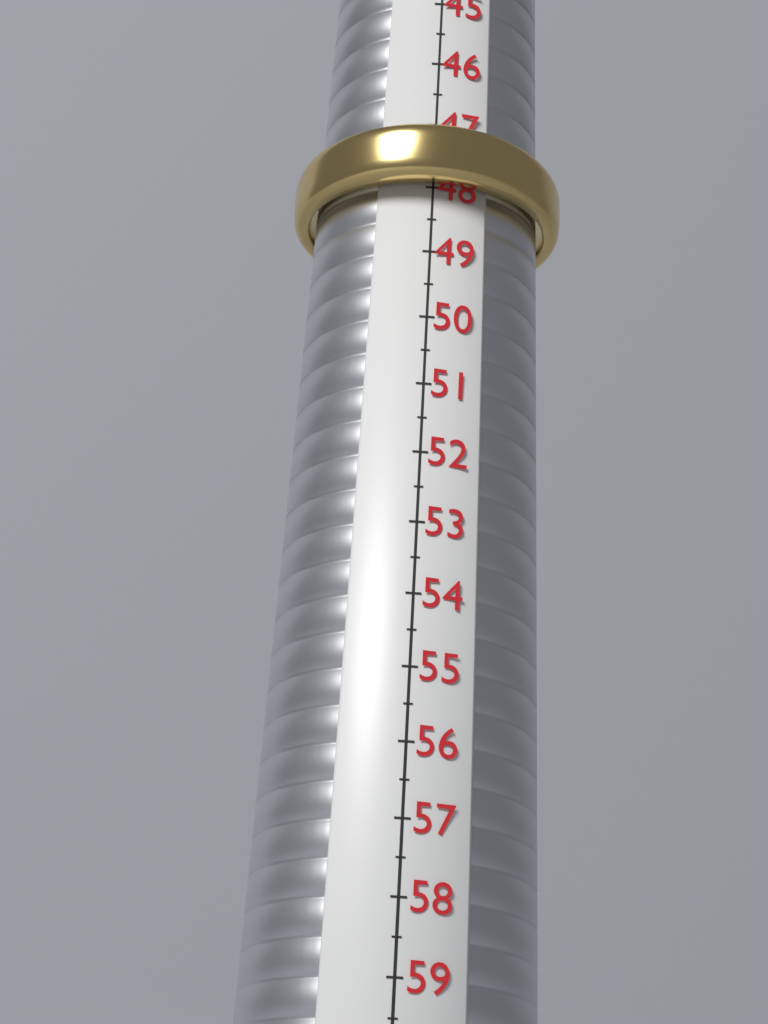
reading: 48.0 (no unit)
